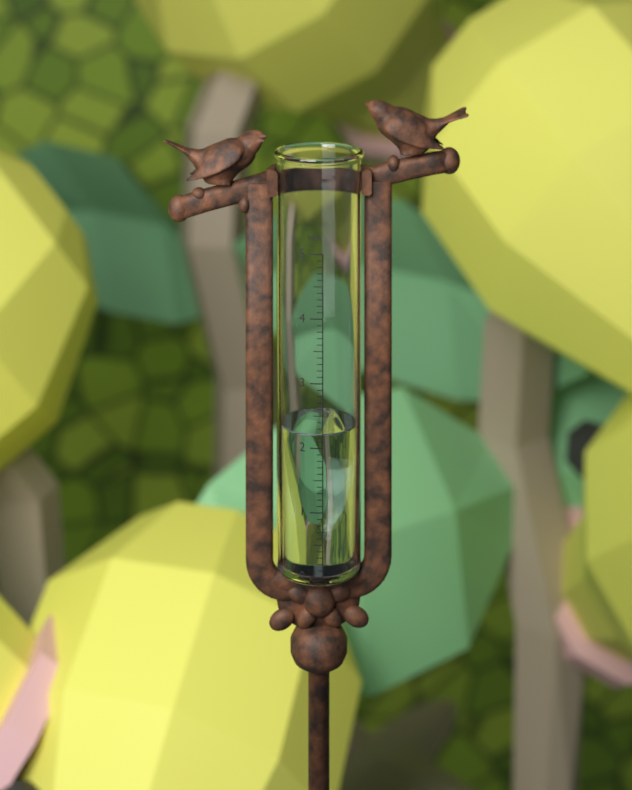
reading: 2.2 in
